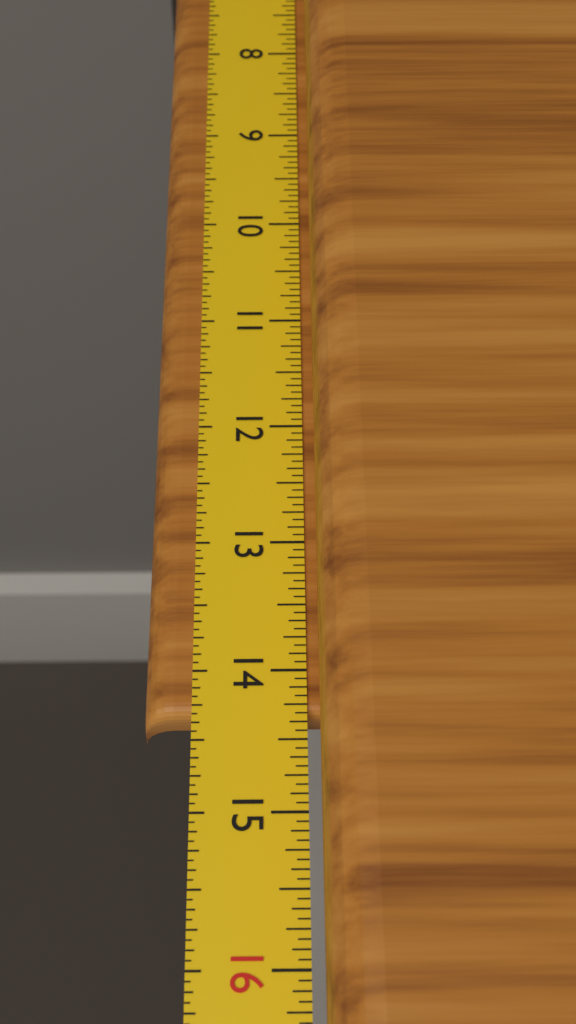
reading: 14.3125 in
